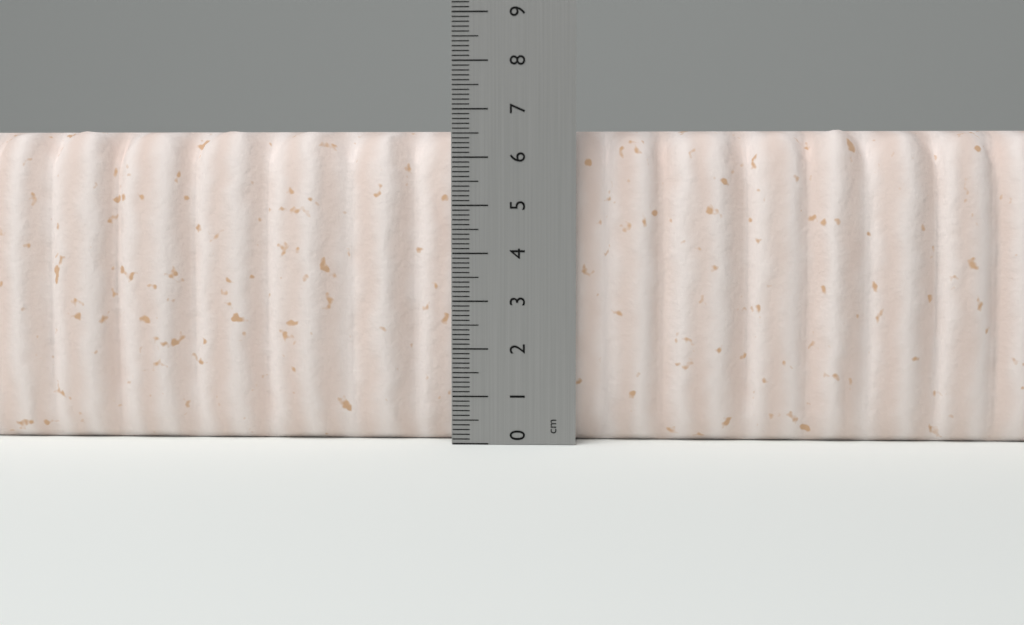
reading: 6.6 cm
